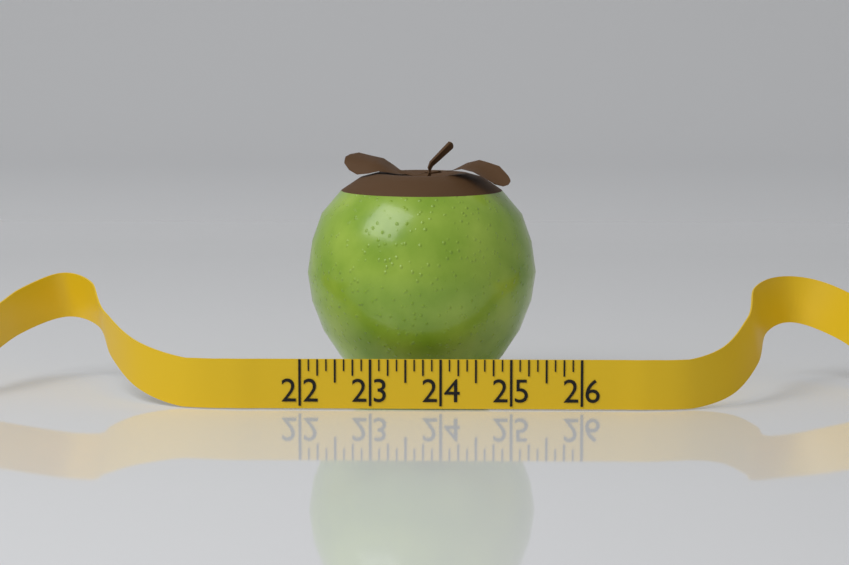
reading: 25.375 (no unit)
